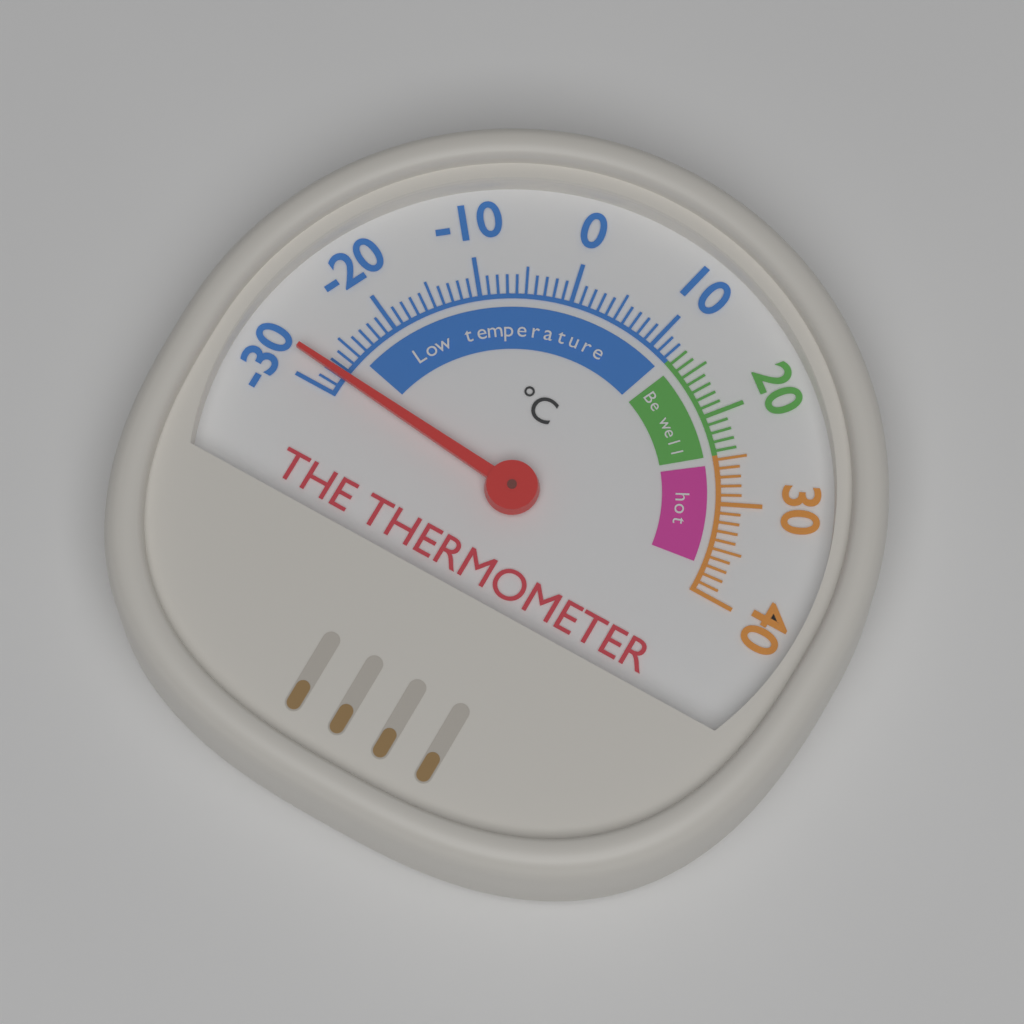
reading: -28 °C
